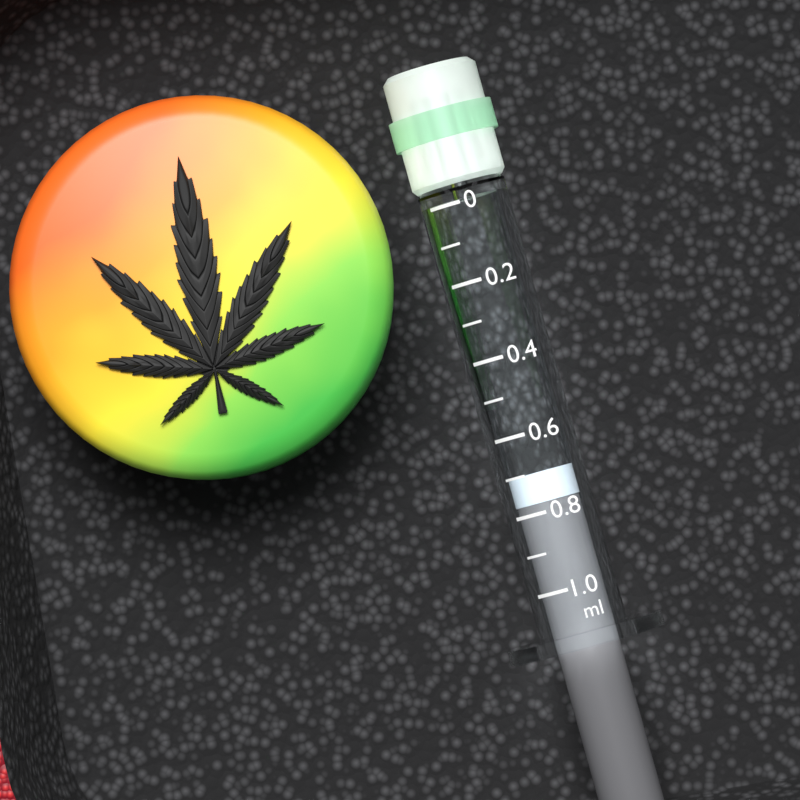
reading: 0.7 ml
